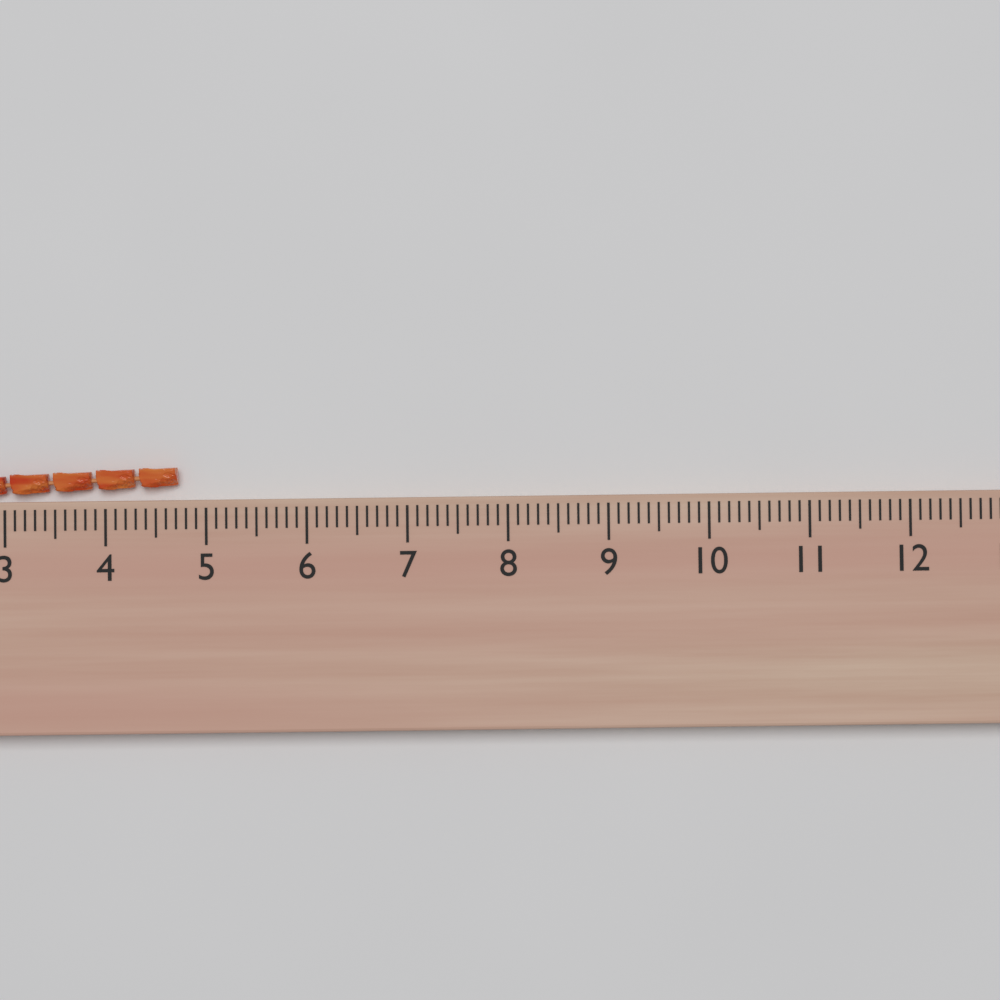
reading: 4.7 (no unit)
